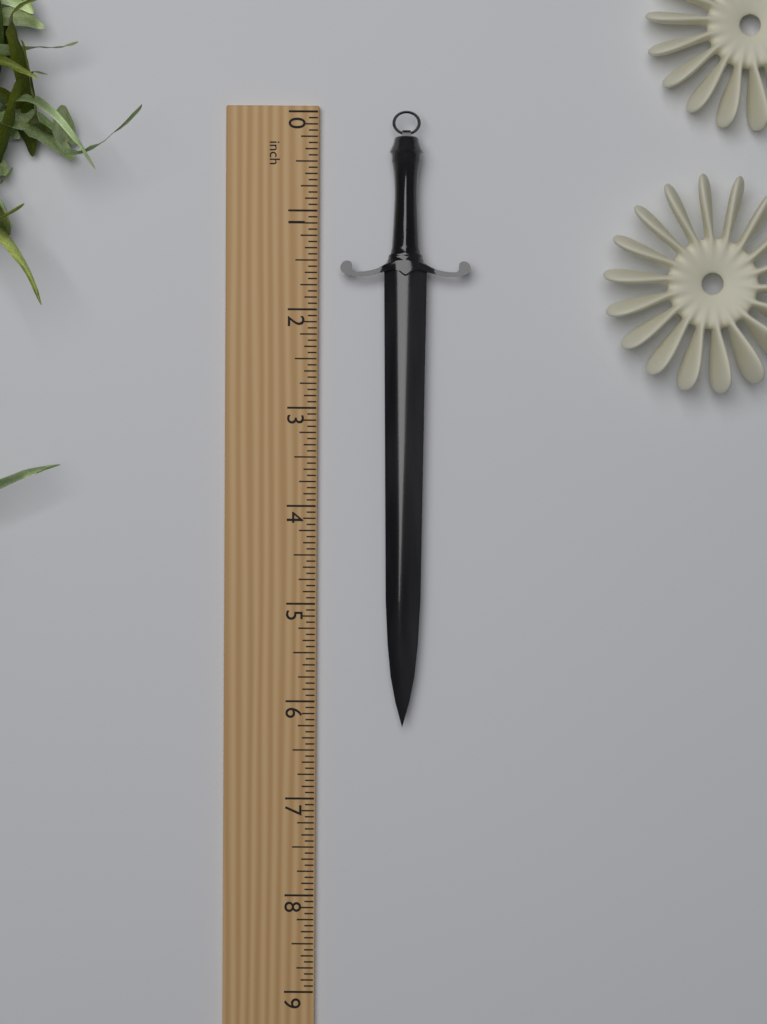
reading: 6.2500 inch
